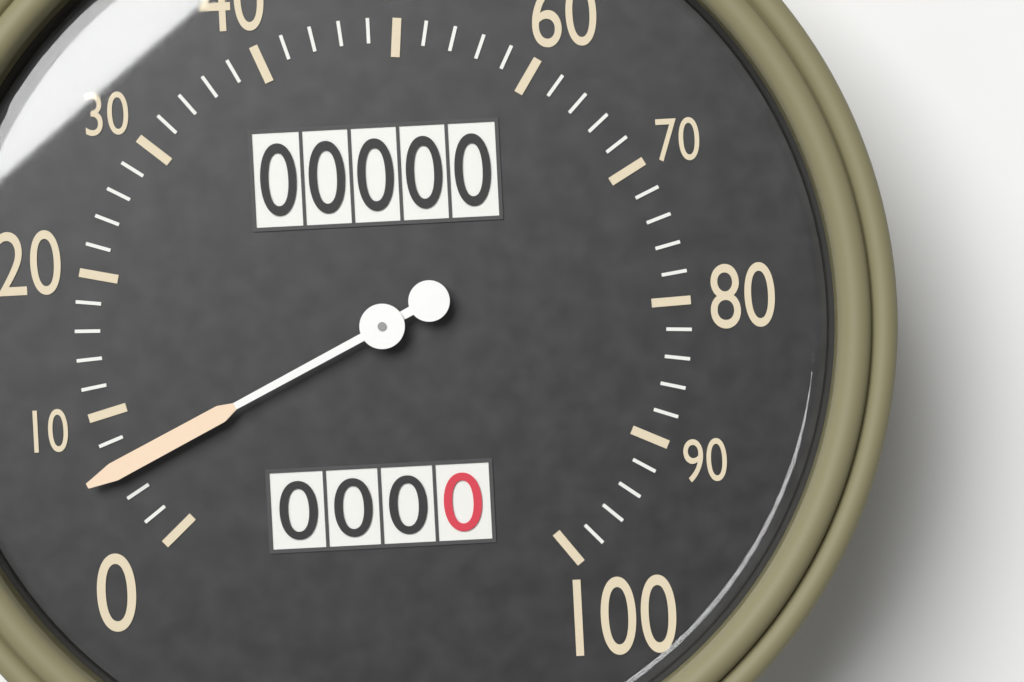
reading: 6 (no unit)
